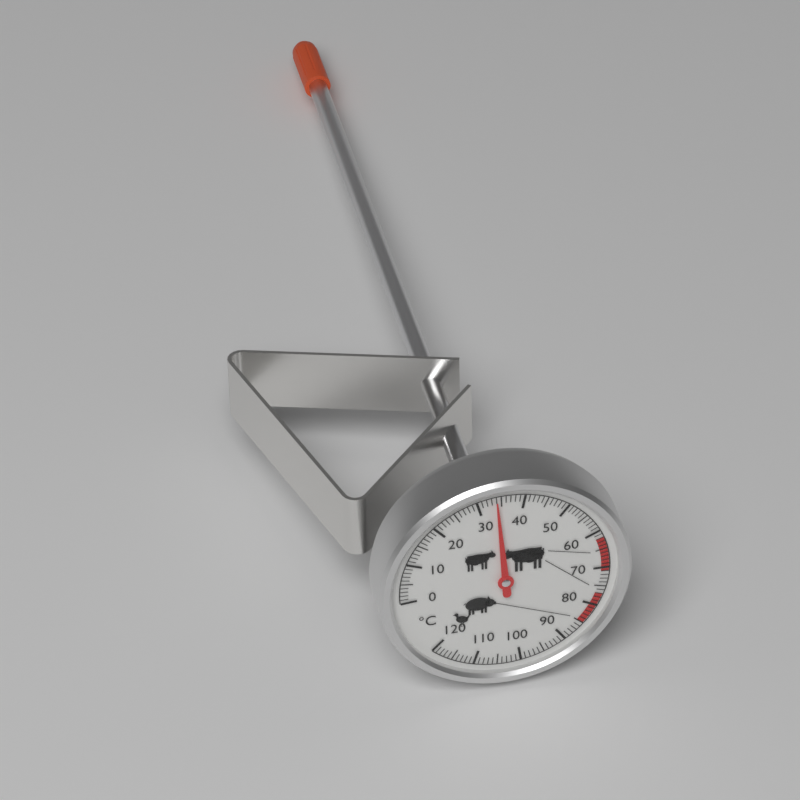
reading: 34 °C
